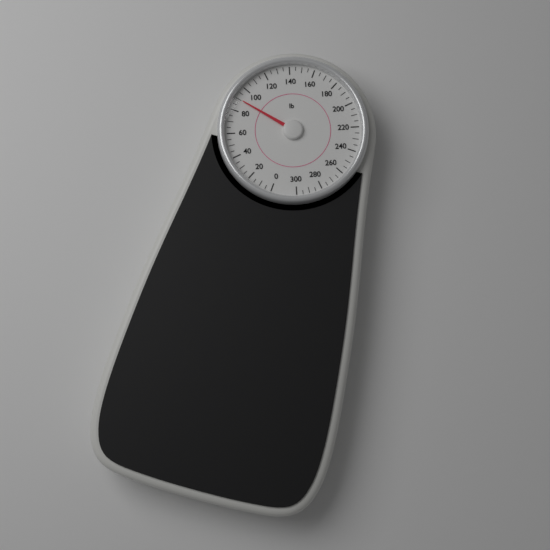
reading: 90 lb
